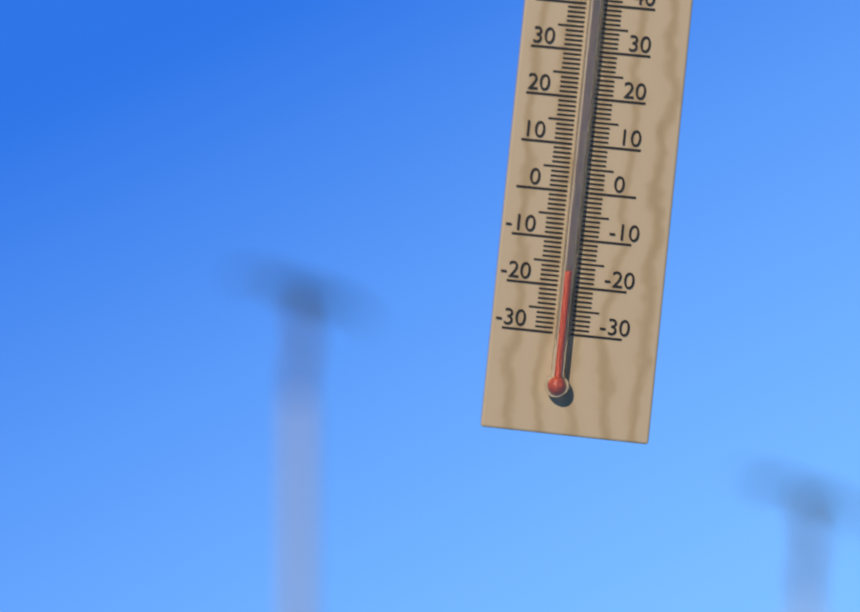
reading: -17 °C
